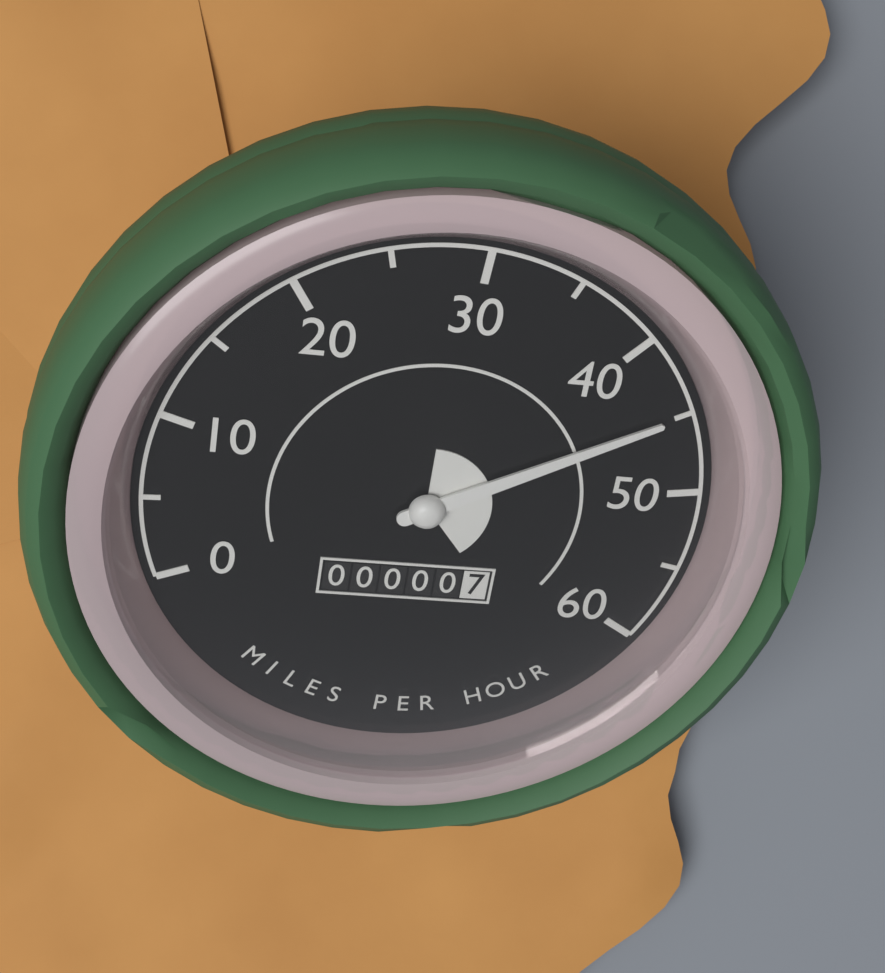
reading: 45 mph
